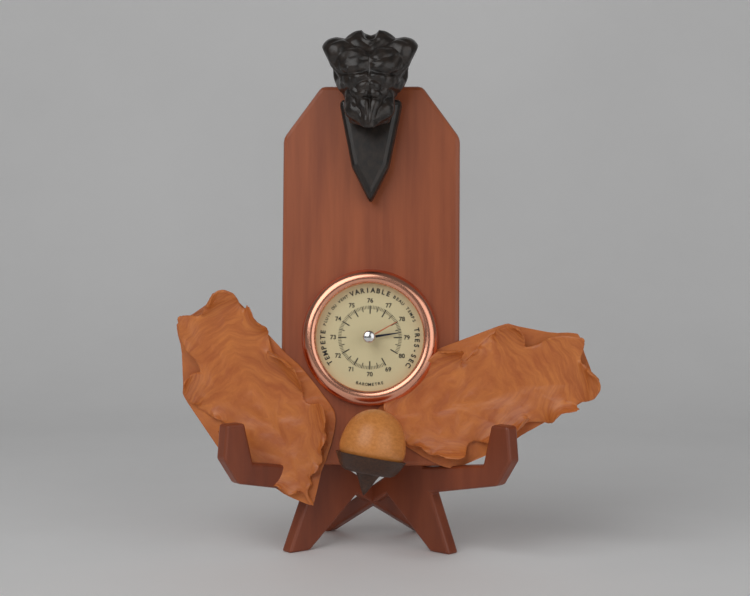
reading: 78.7 (no unit)
